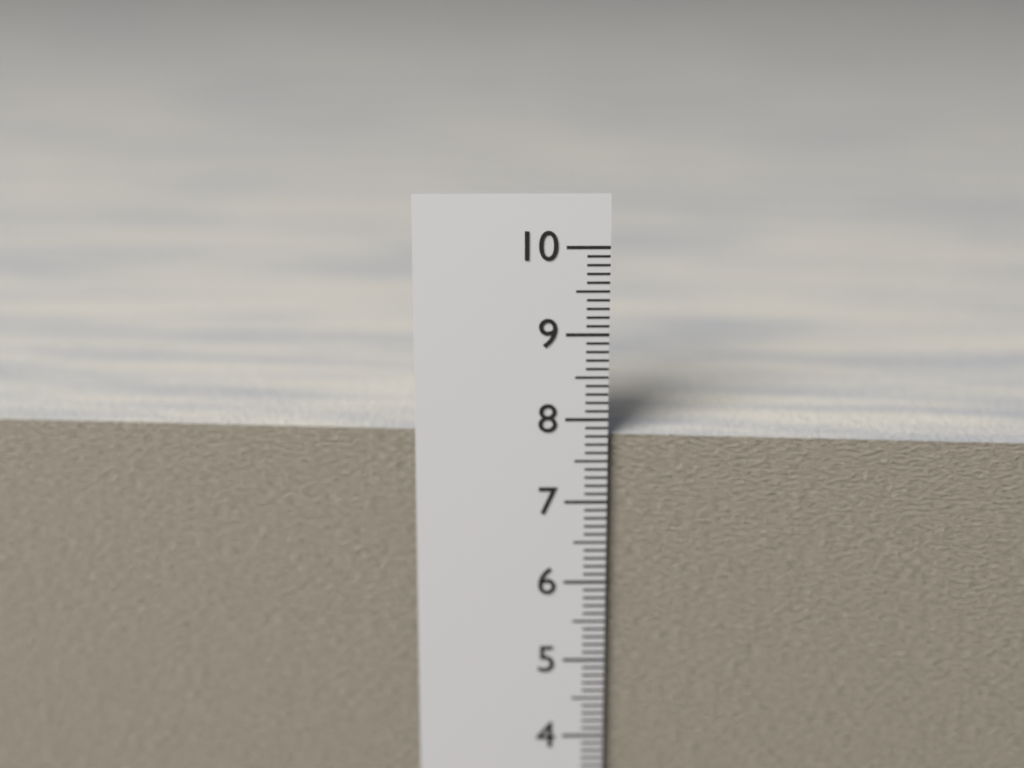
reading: 7.8 cm
